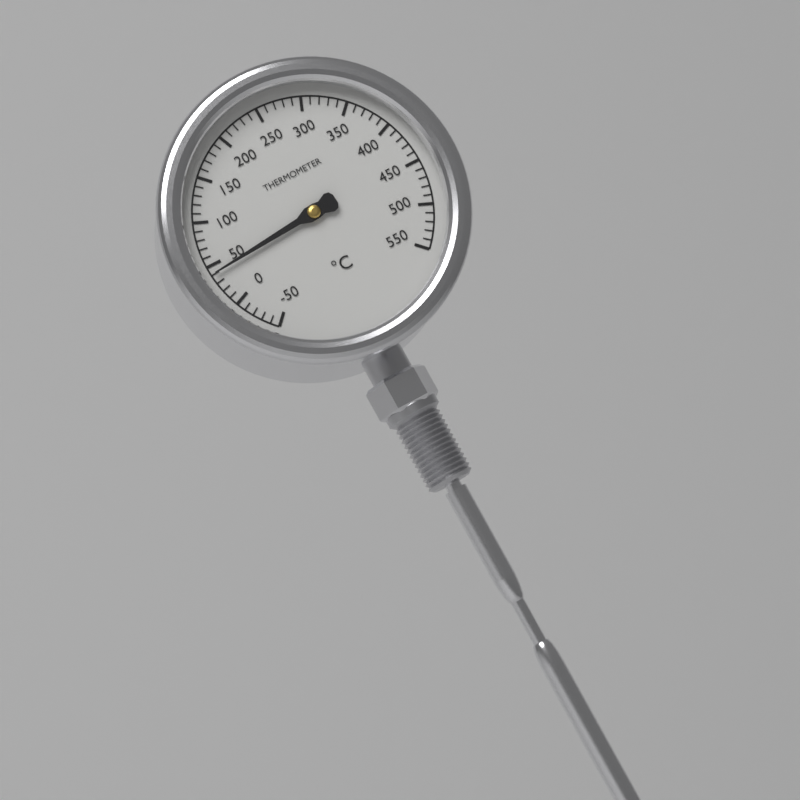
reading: 40 °C
